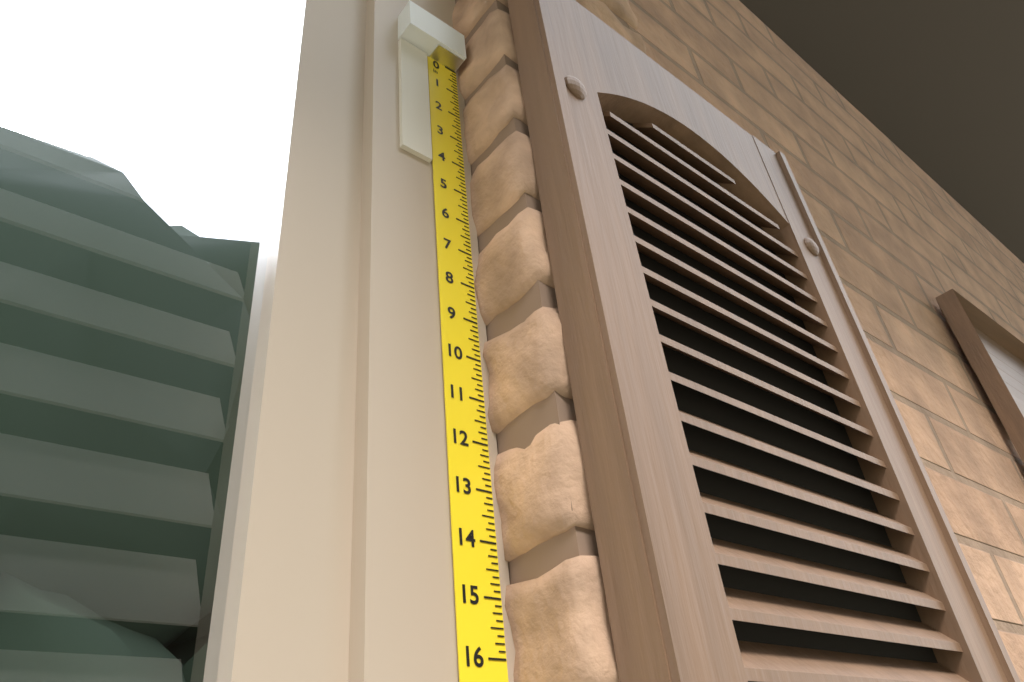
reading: 4.375 in
